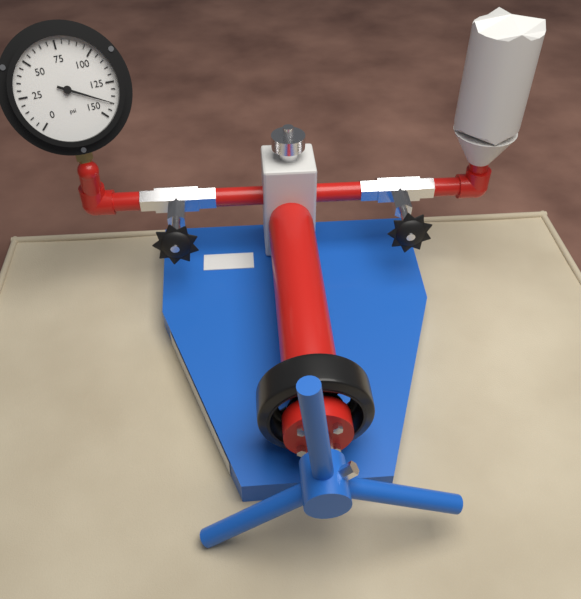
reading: 140 psi
